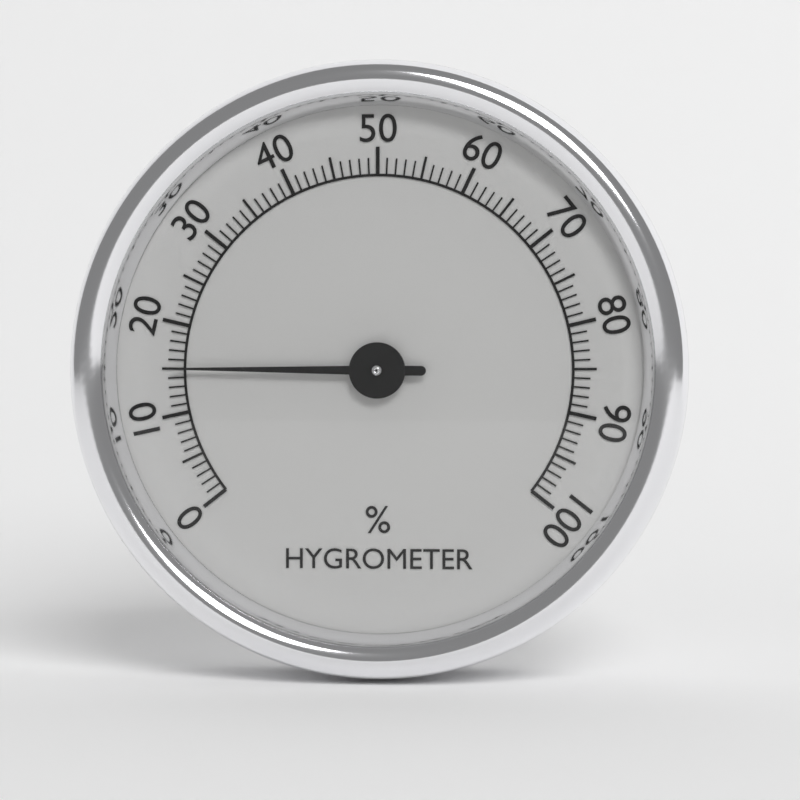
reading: 15 %
